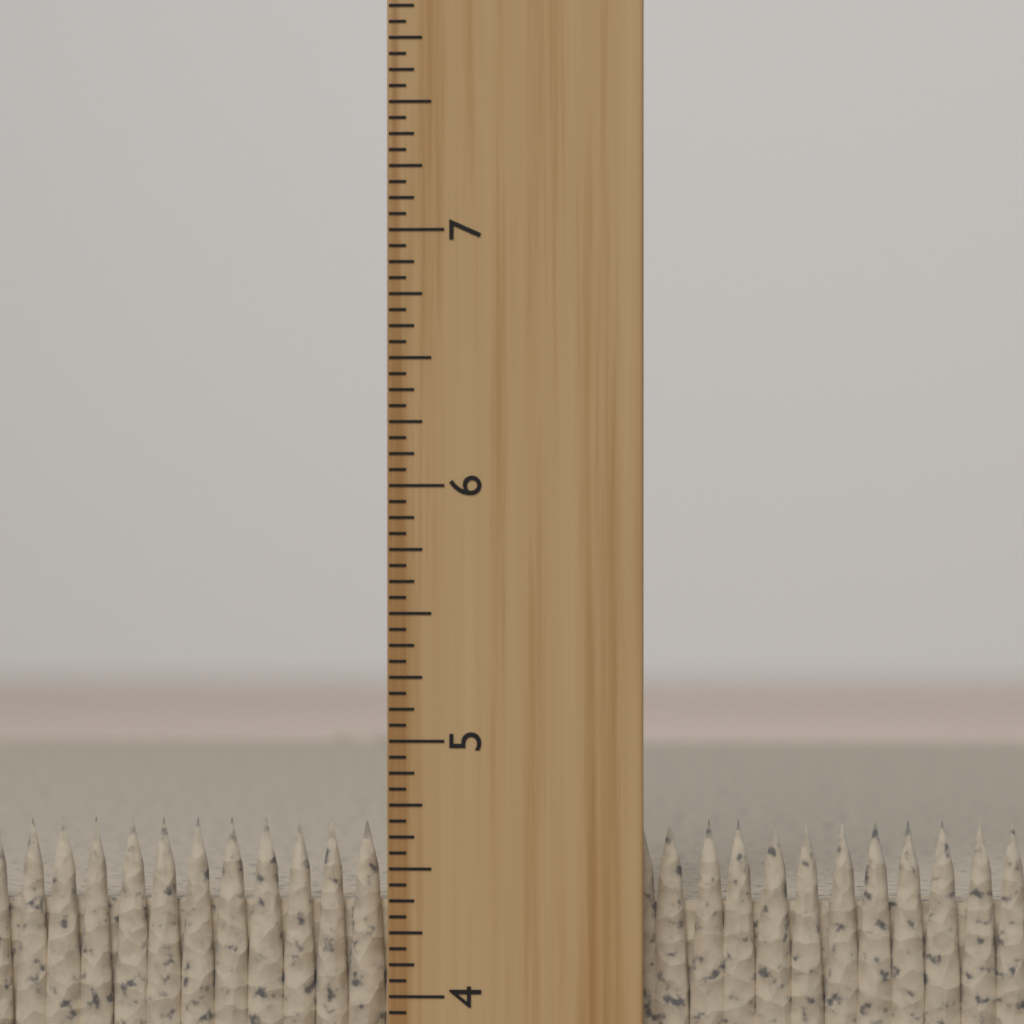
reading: 4.6875 inch
